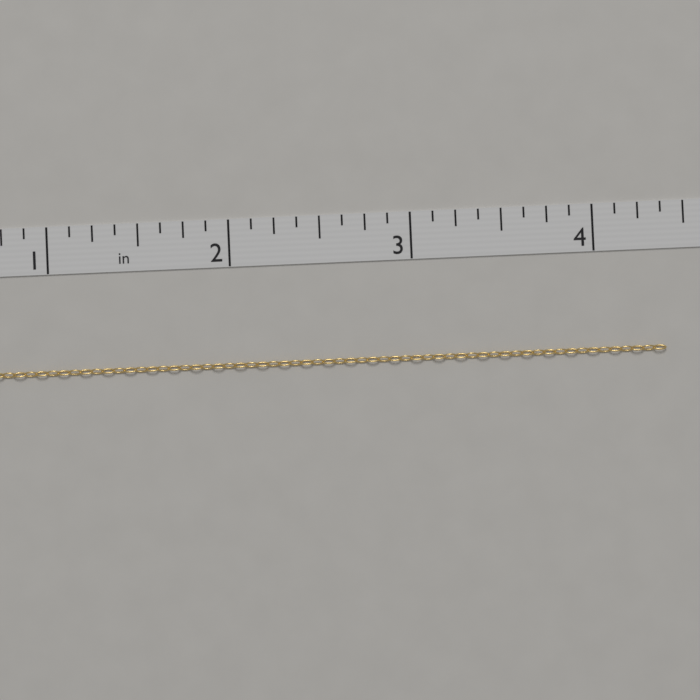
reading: 4.375 in
